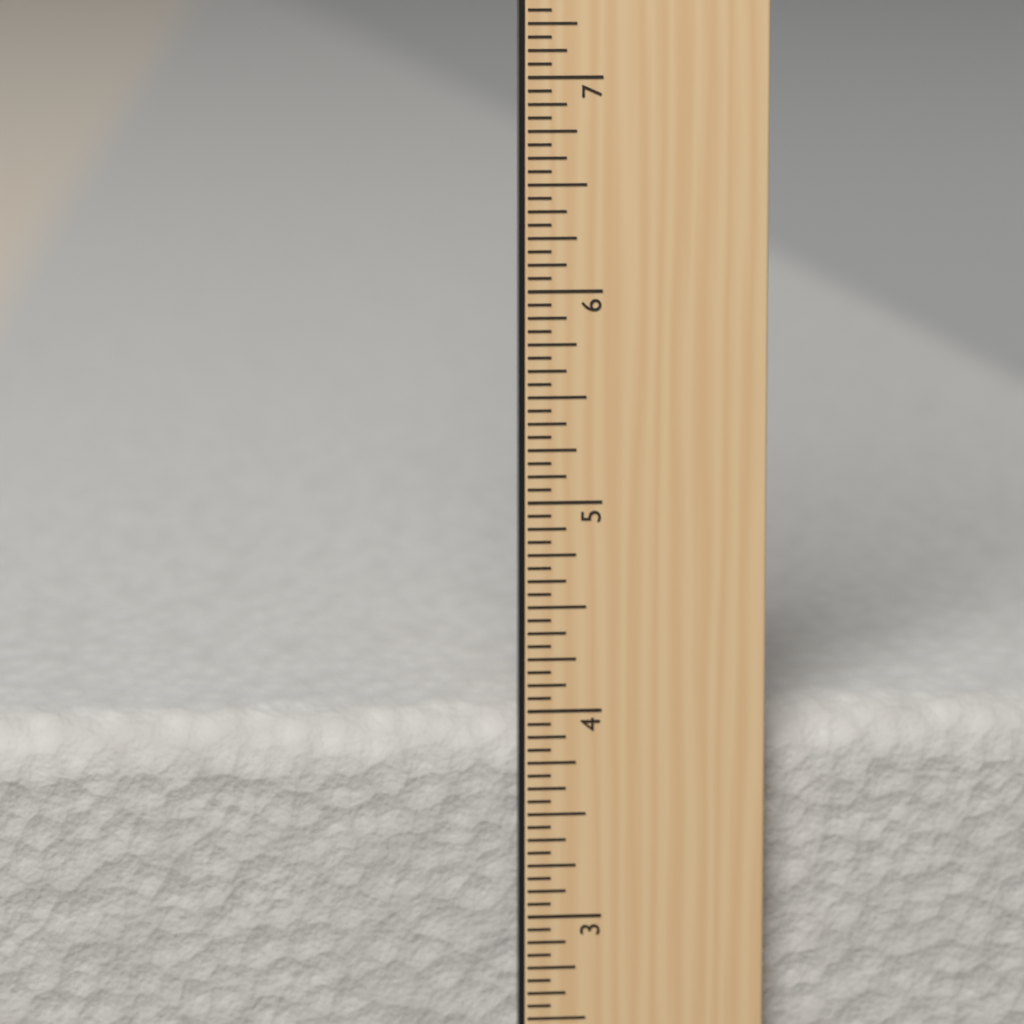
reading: 3.9375 in
